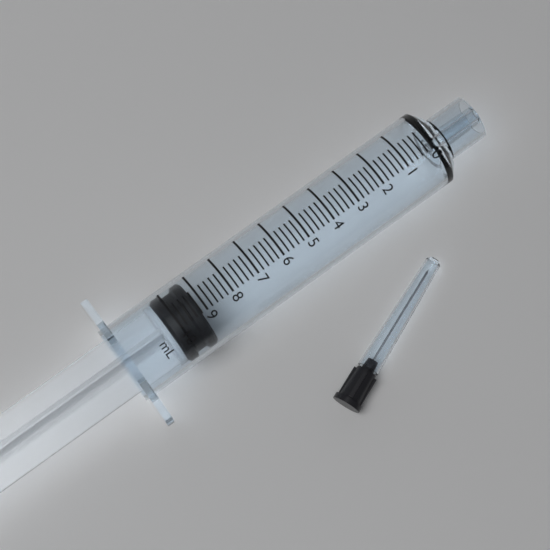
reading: 9.2 ml
